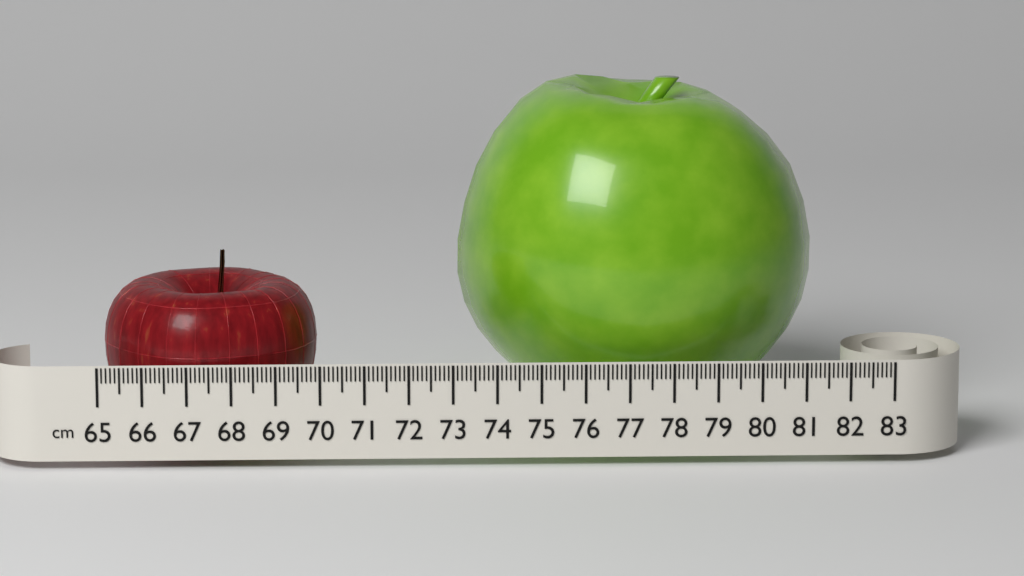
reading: 69.9 cm
